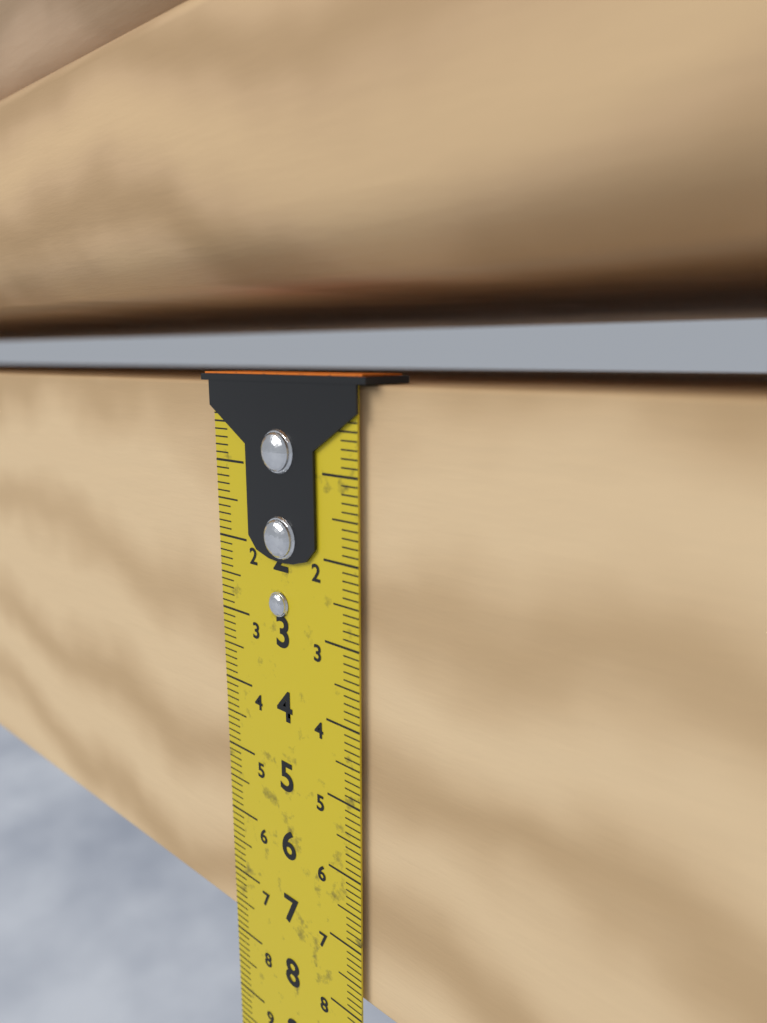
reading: 7.8 cm
